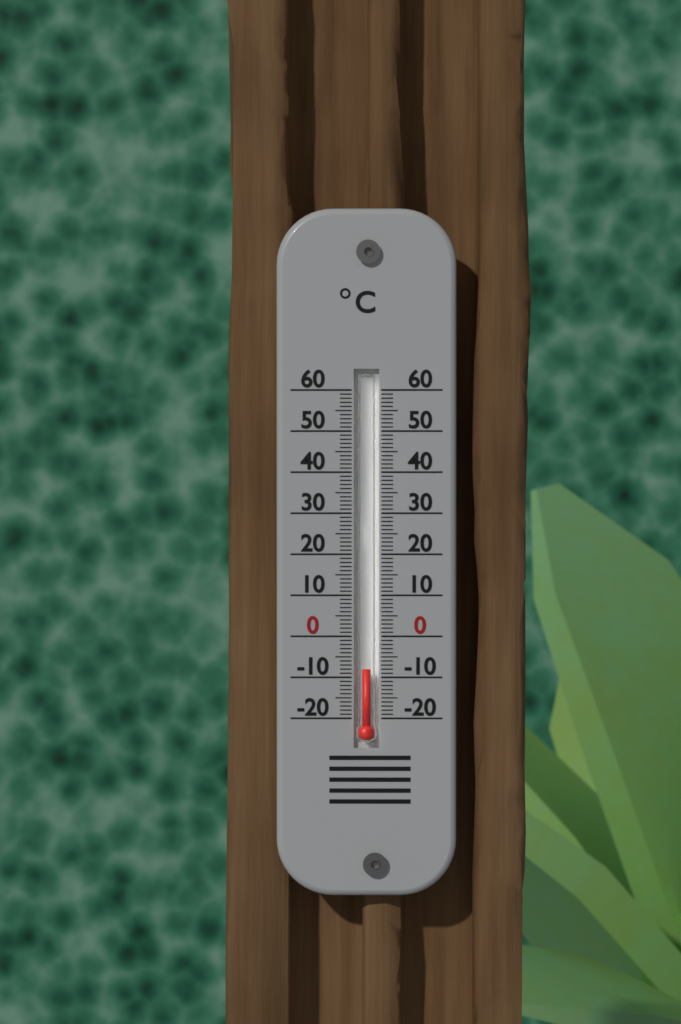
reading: -8 °C
